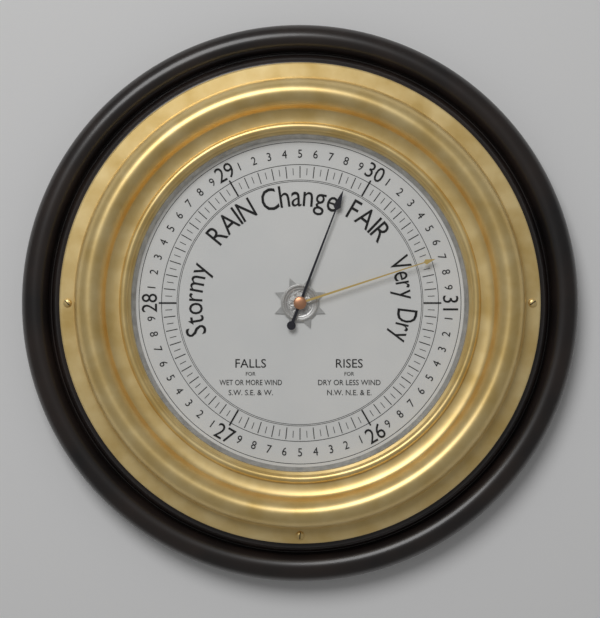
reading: 29.85 (no unit)
